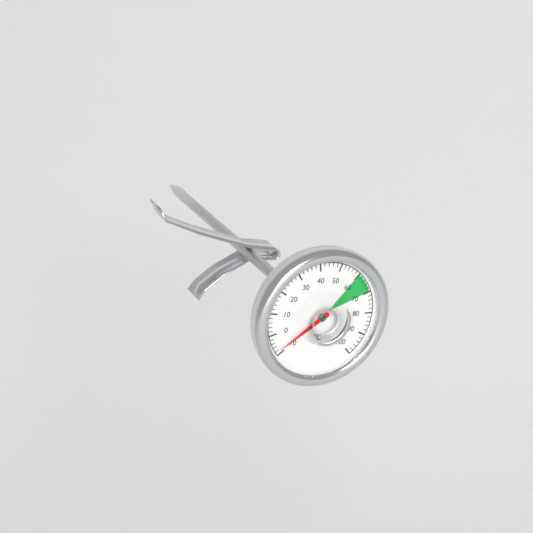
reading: -8 °C
